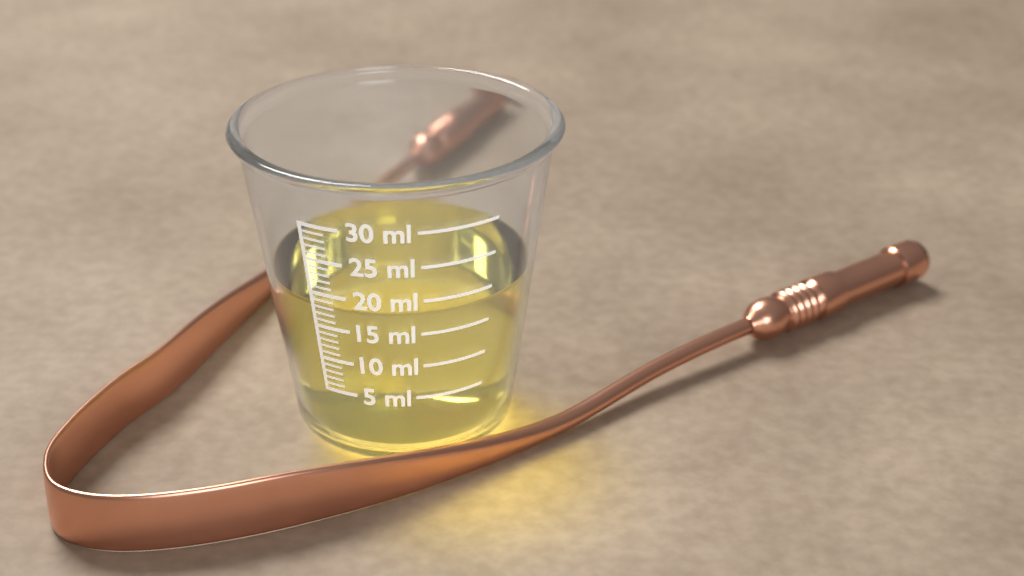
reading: 18 ml
